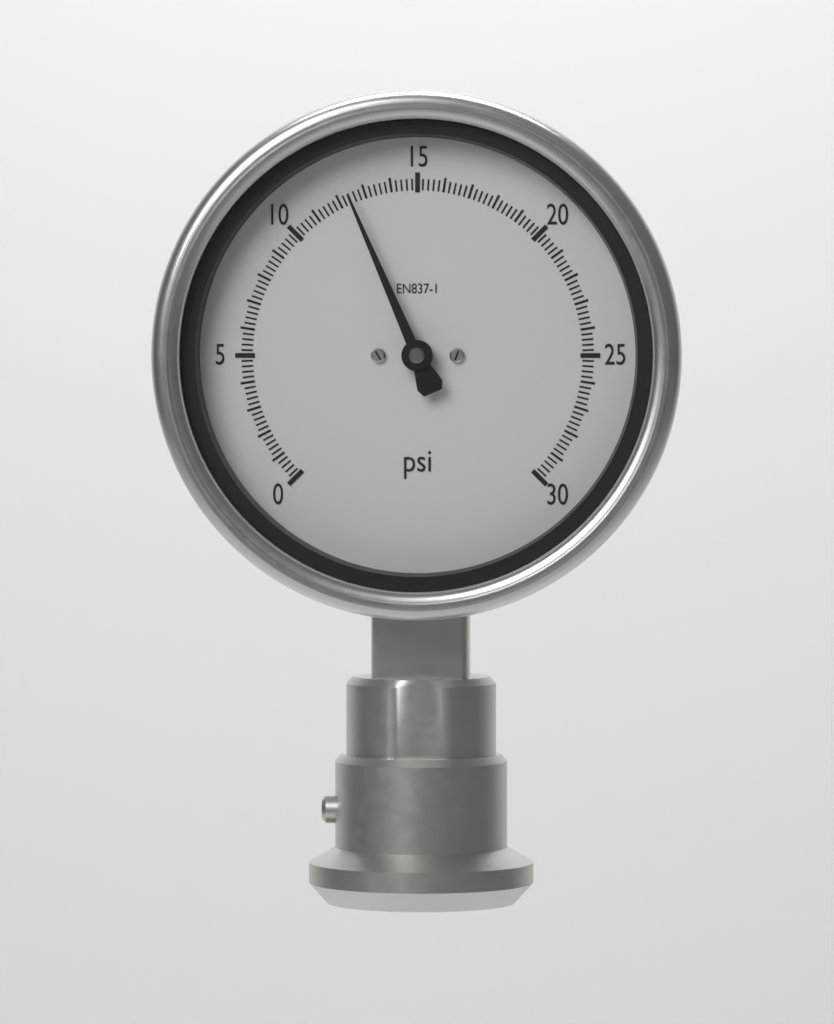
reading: 12.4 psi
